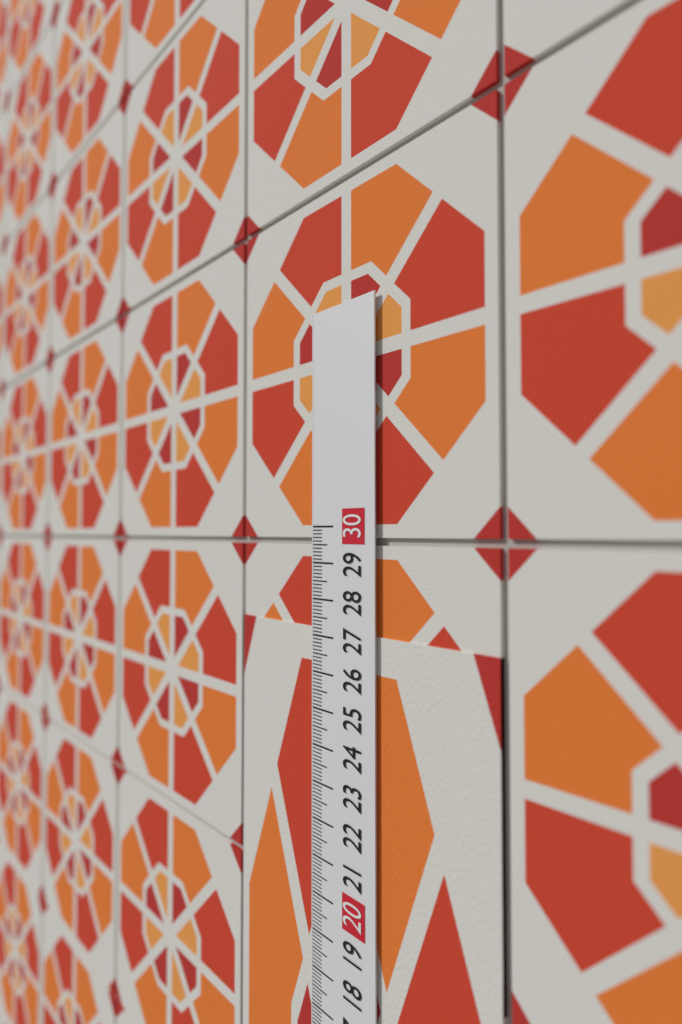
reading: 27.2 cm
